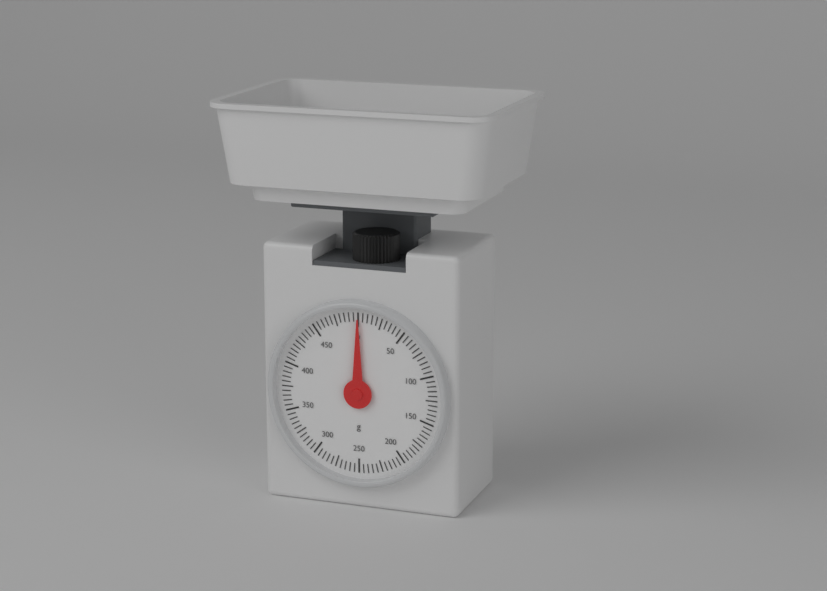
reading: 0 g
